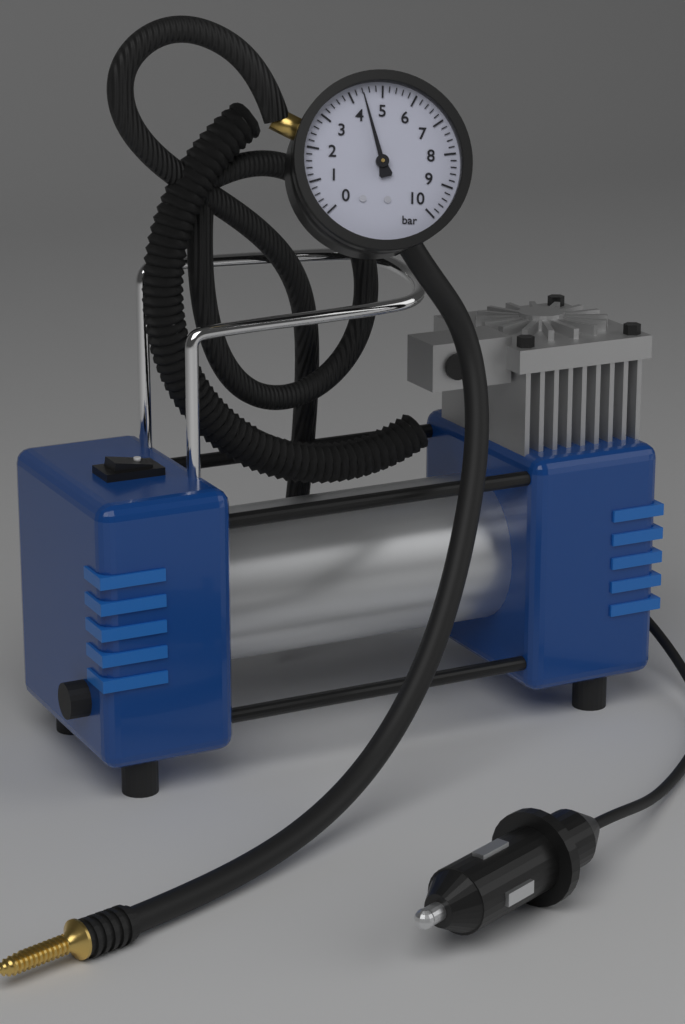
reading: 4.4 bar
